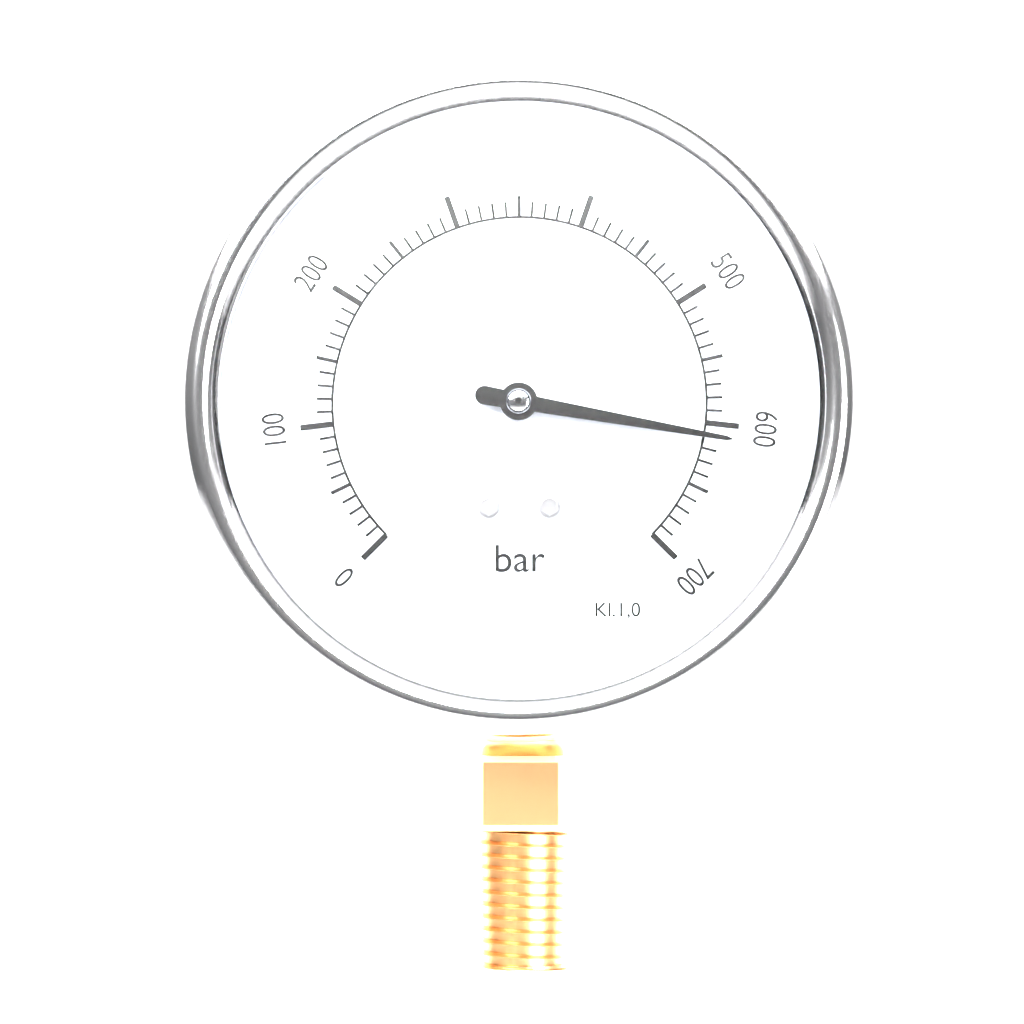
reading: 610 bar
